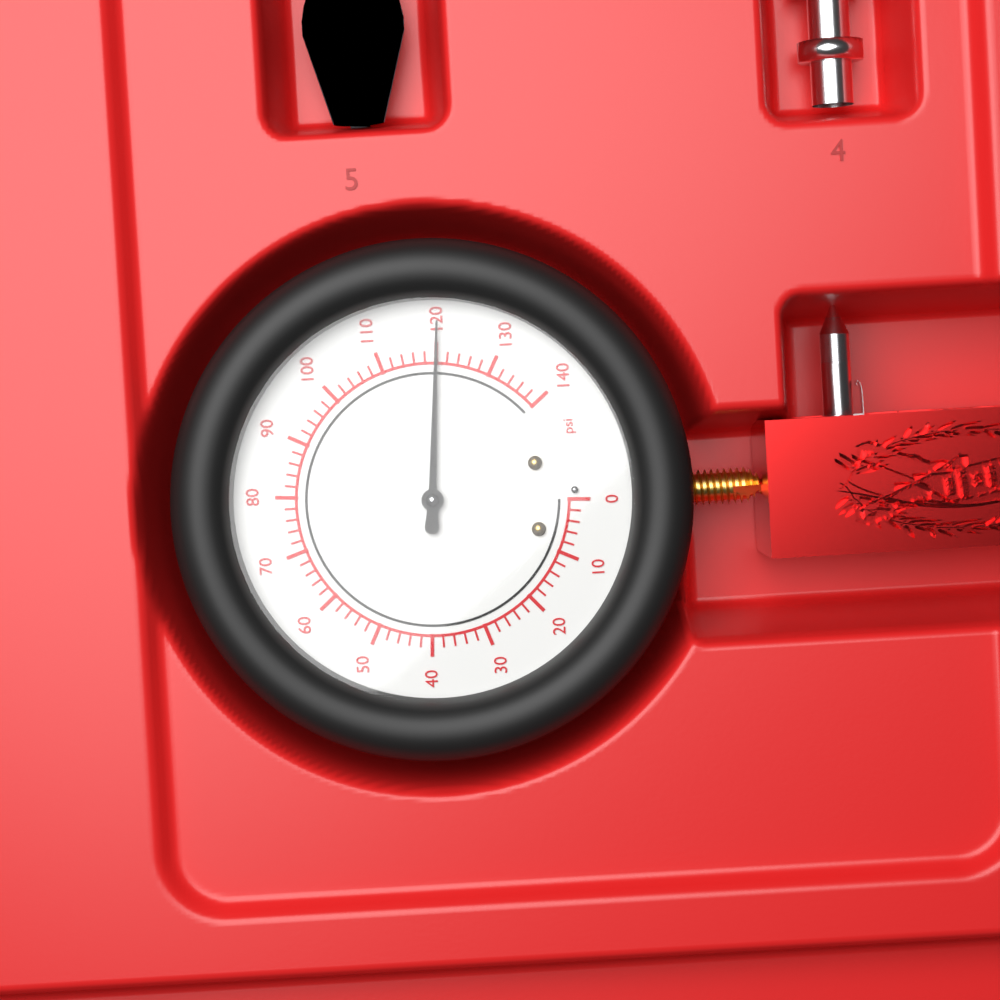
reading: 120 psi
